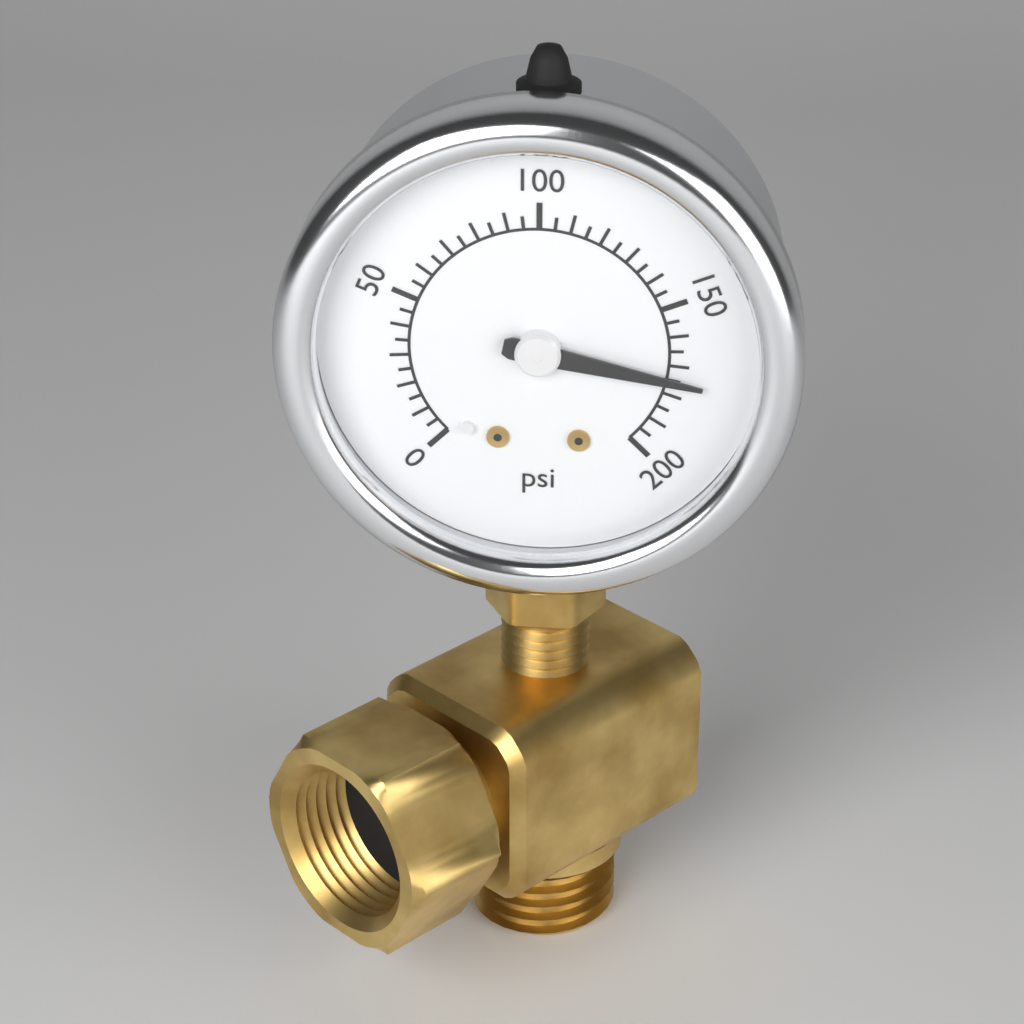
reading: 175 psi
